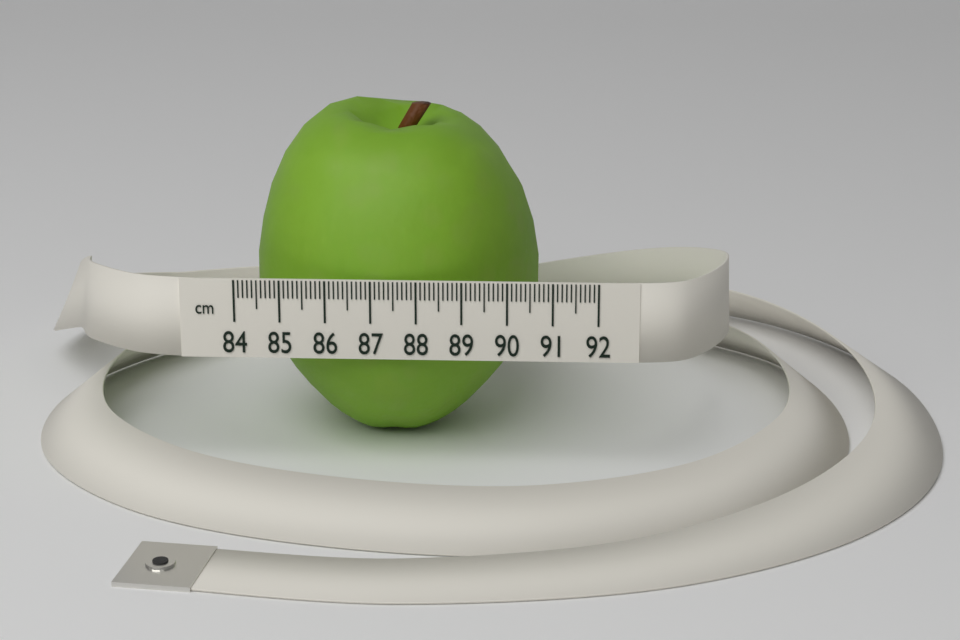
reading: 90.6 cm
